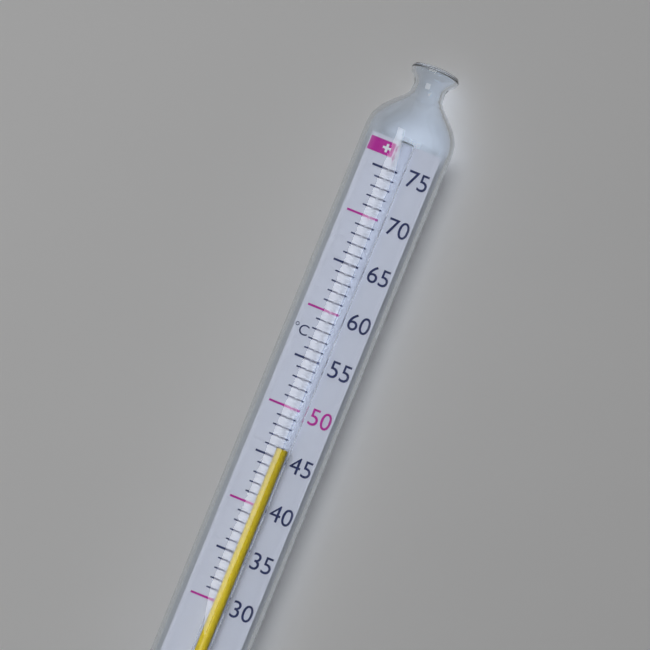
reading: 46 °C
